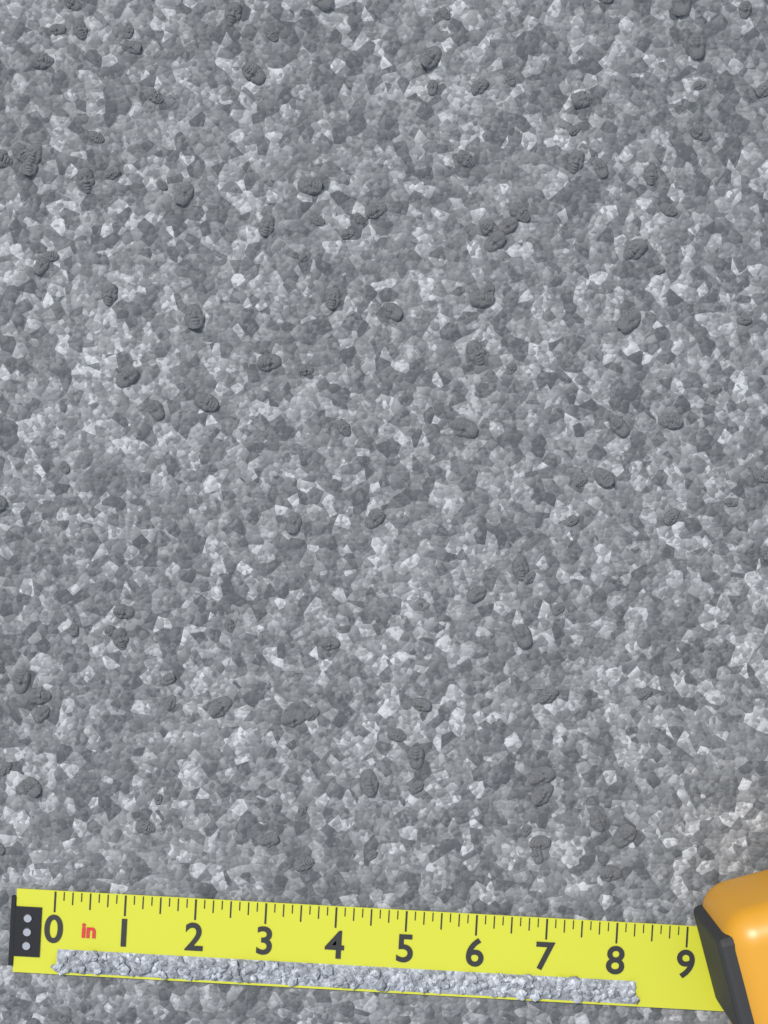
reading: 8.375 in
